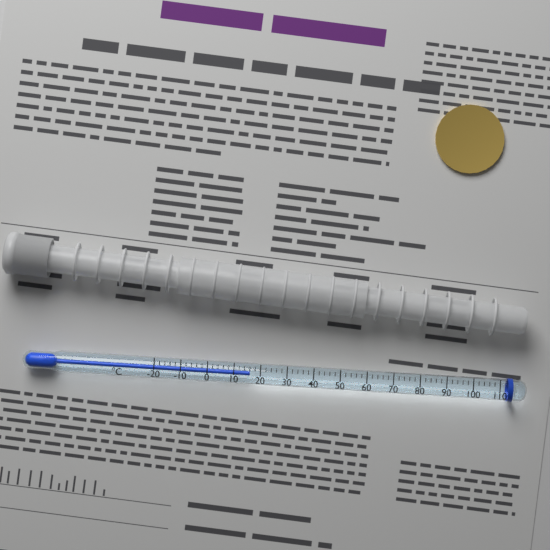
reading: 16 °C
